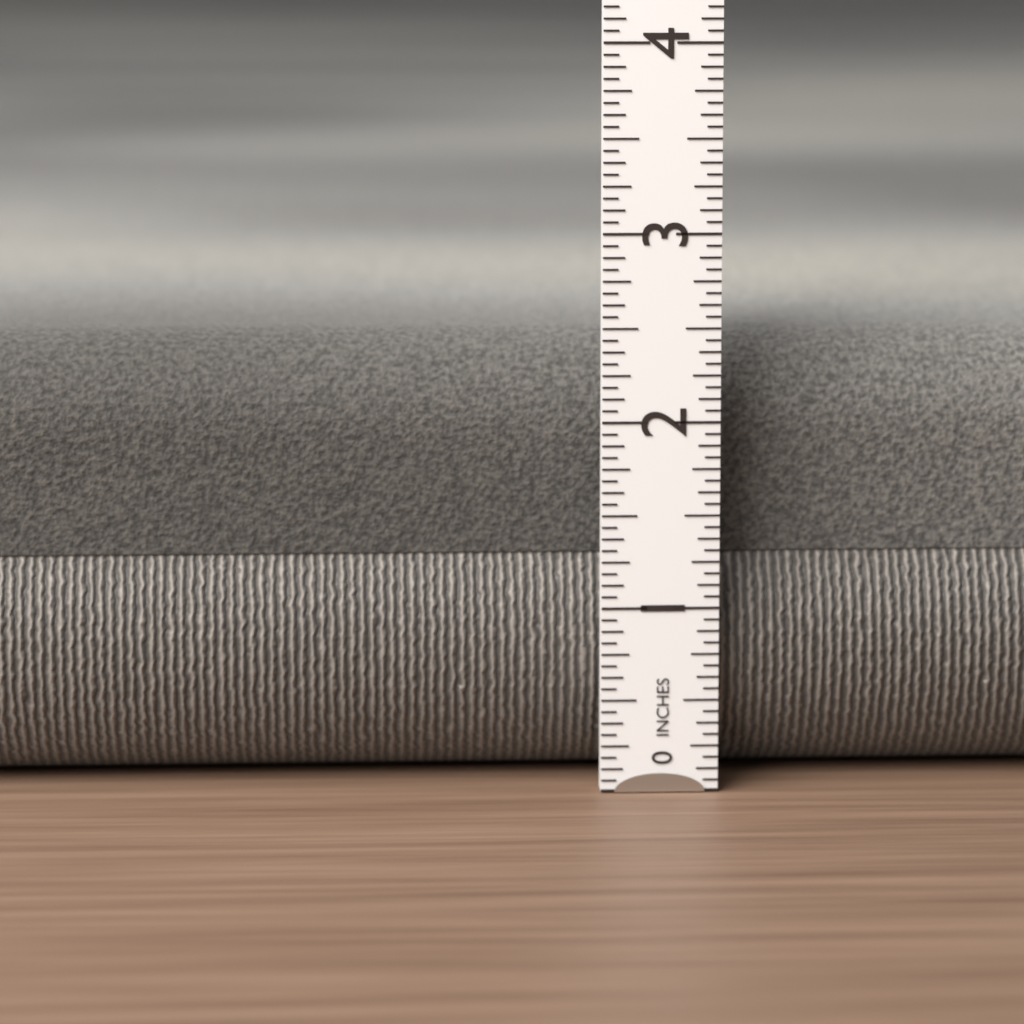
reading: 2.4375 in
